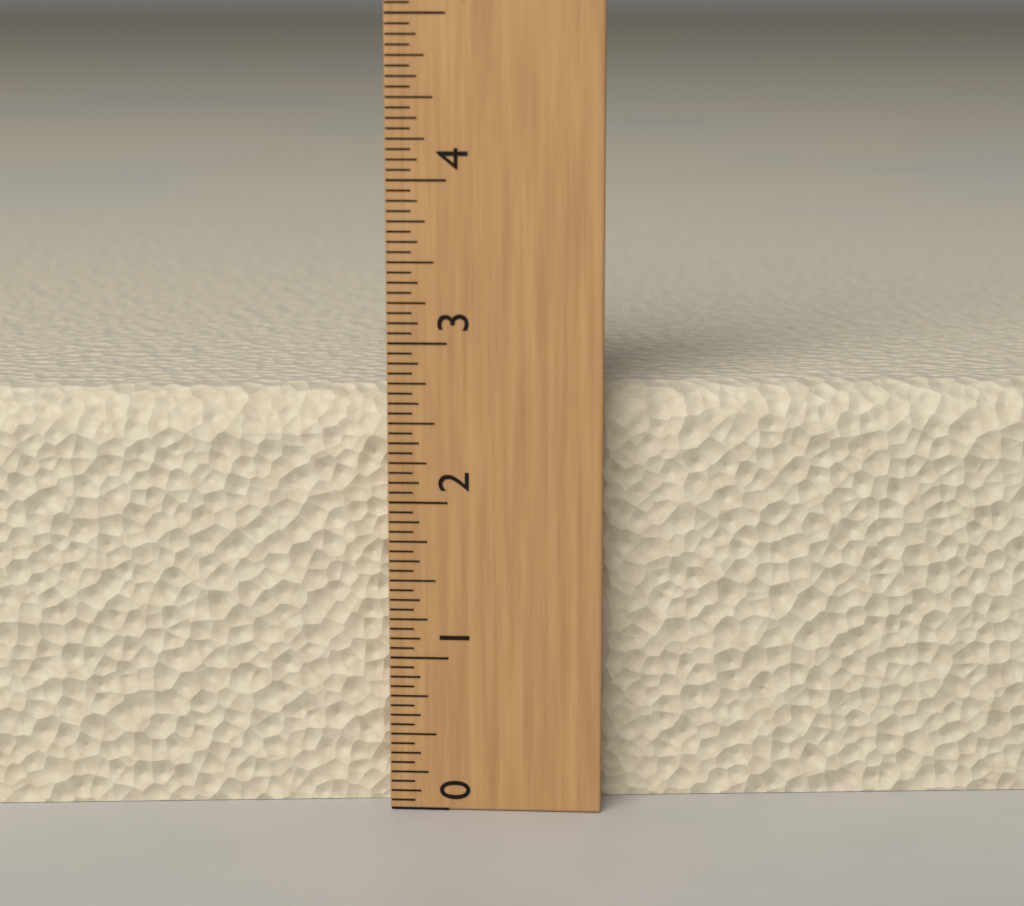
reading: 2.6875 (no unit)
